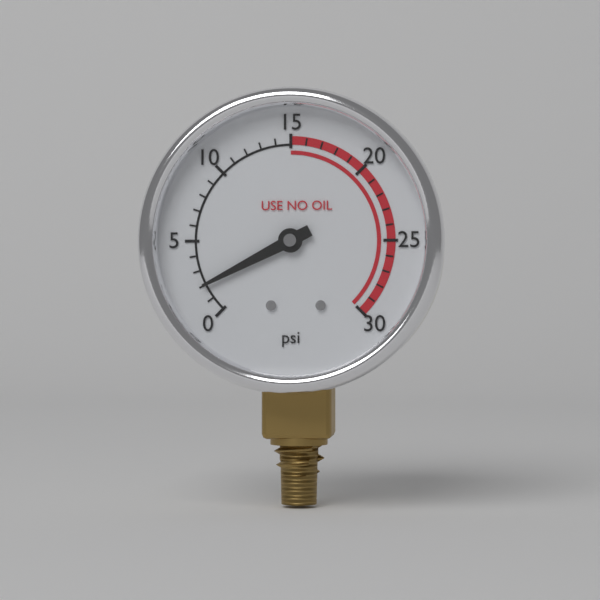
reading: 2 psi
